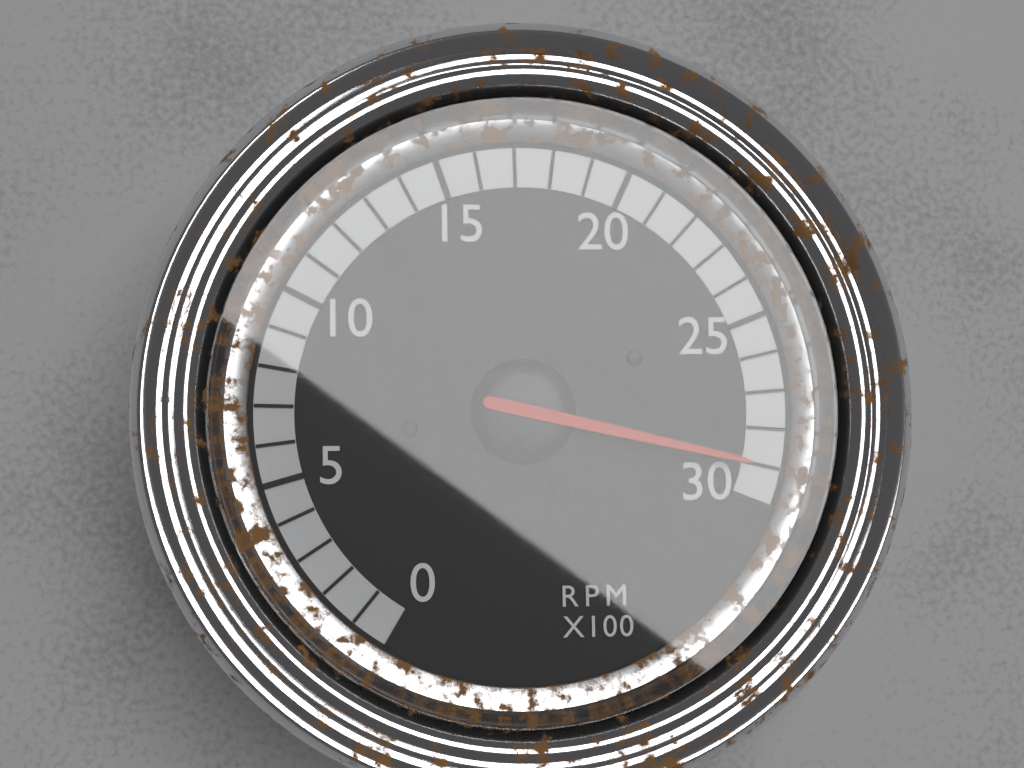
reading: 29 RPM x100
